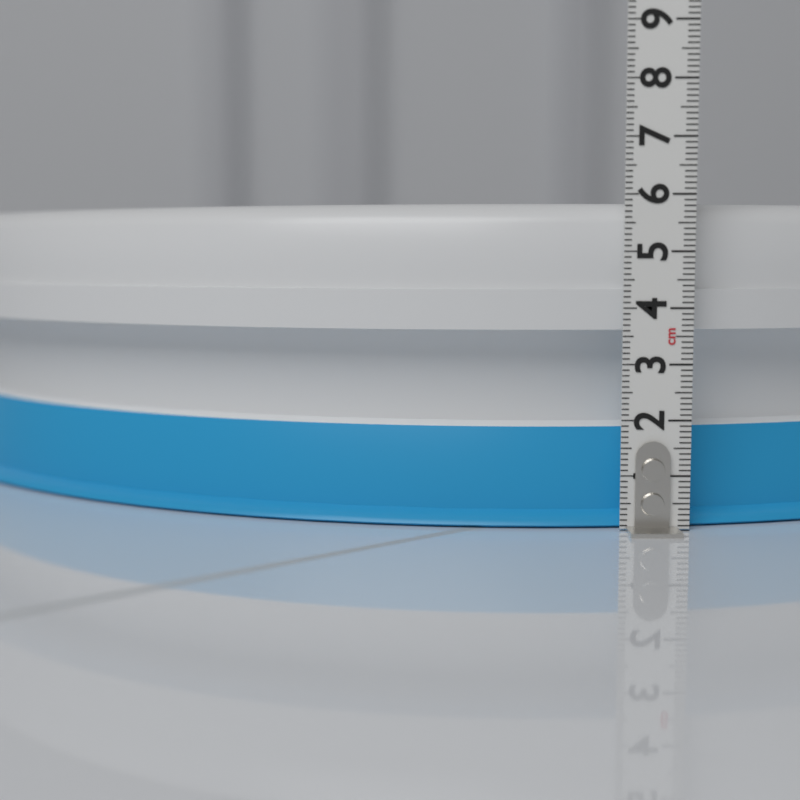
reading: 5.9 cm
